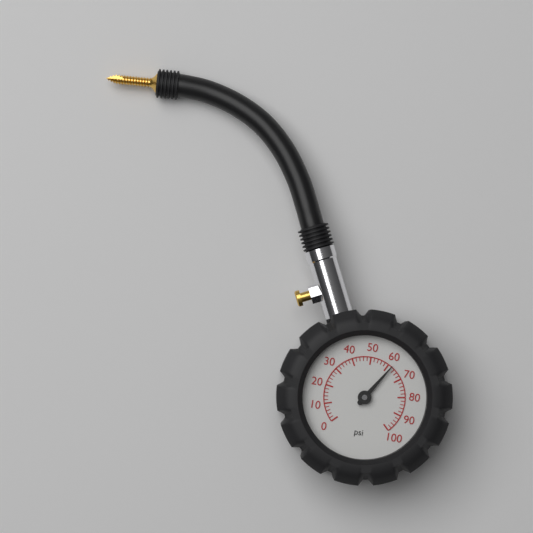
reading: 62 psi
